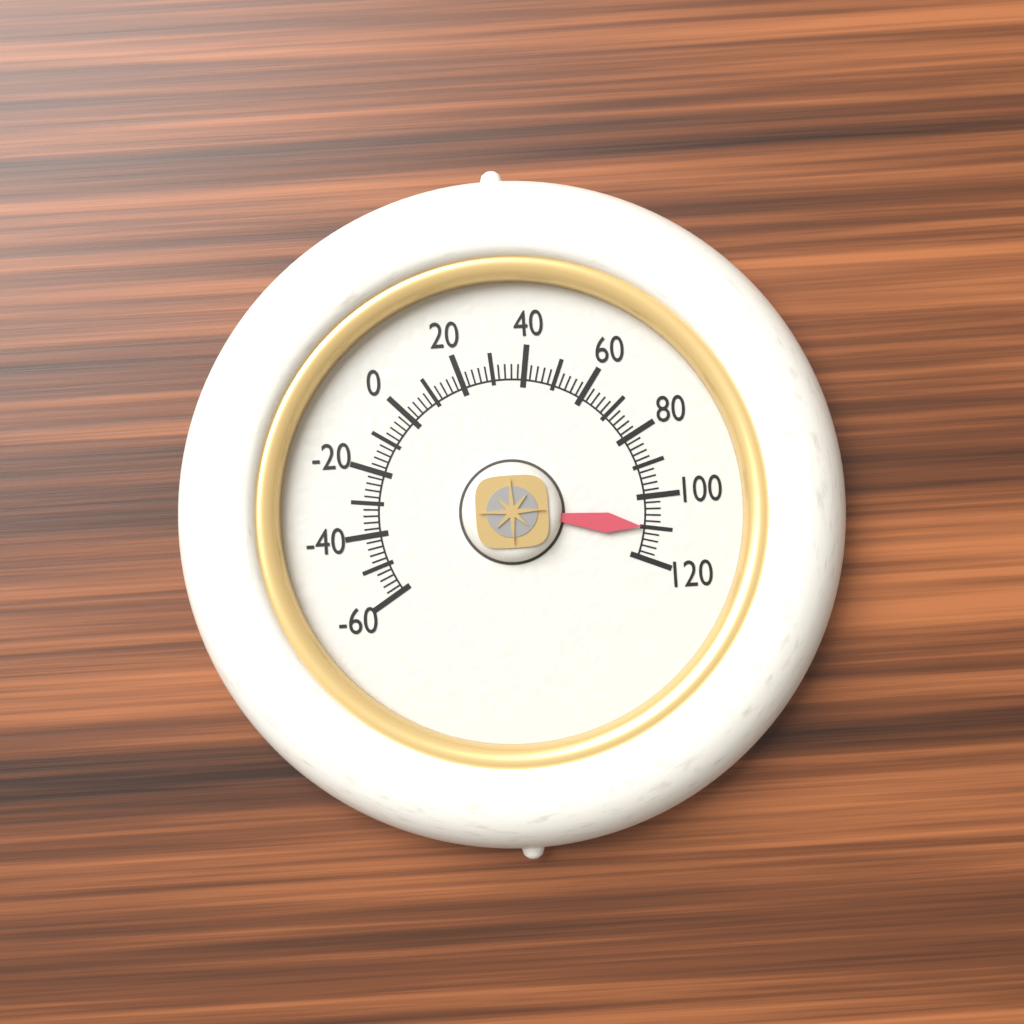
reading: 110 (no unit)
